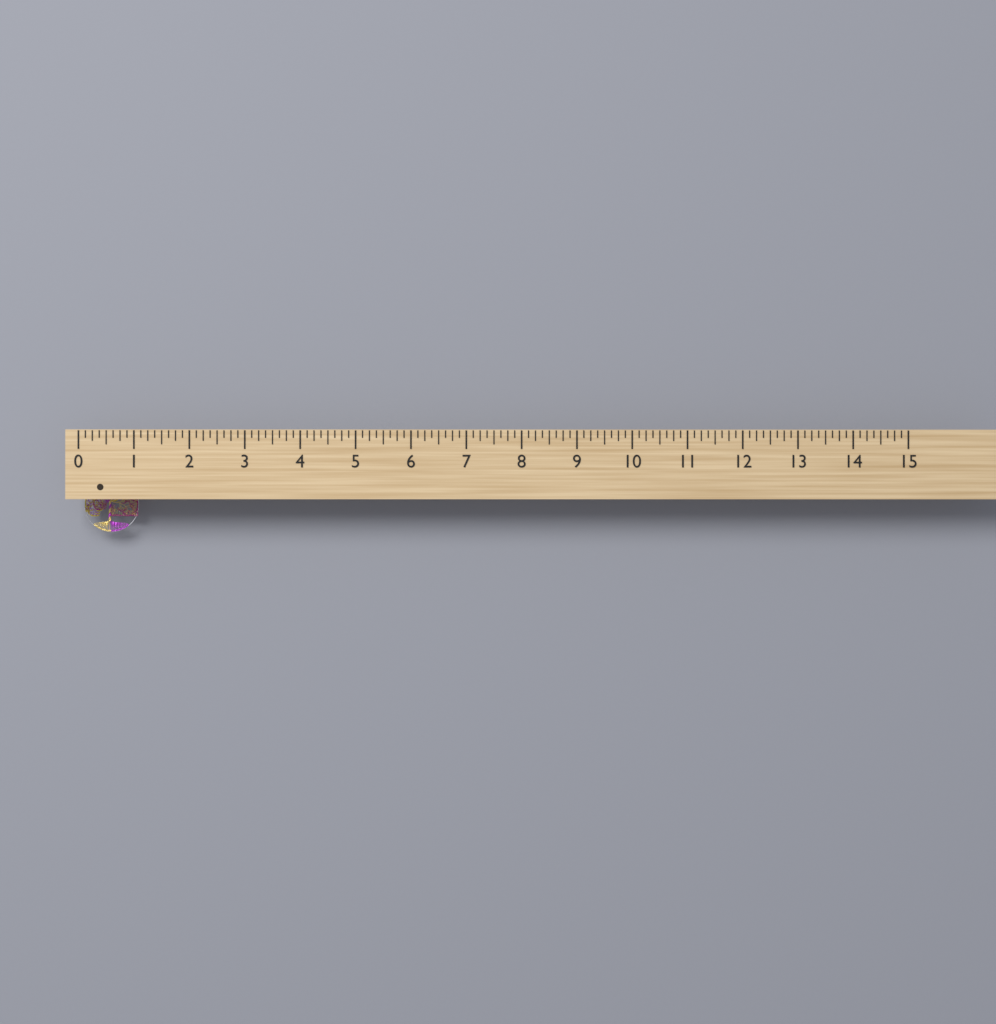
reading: 1.000 (no unit)
